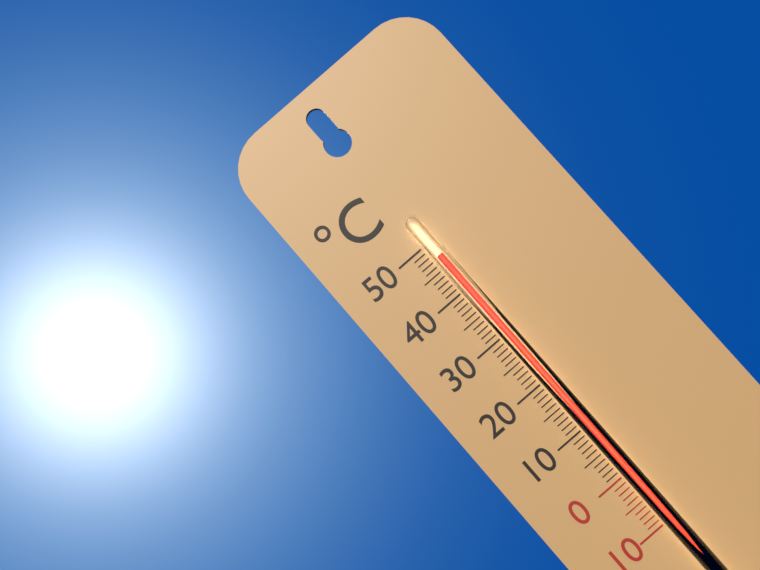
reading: 47 °C
